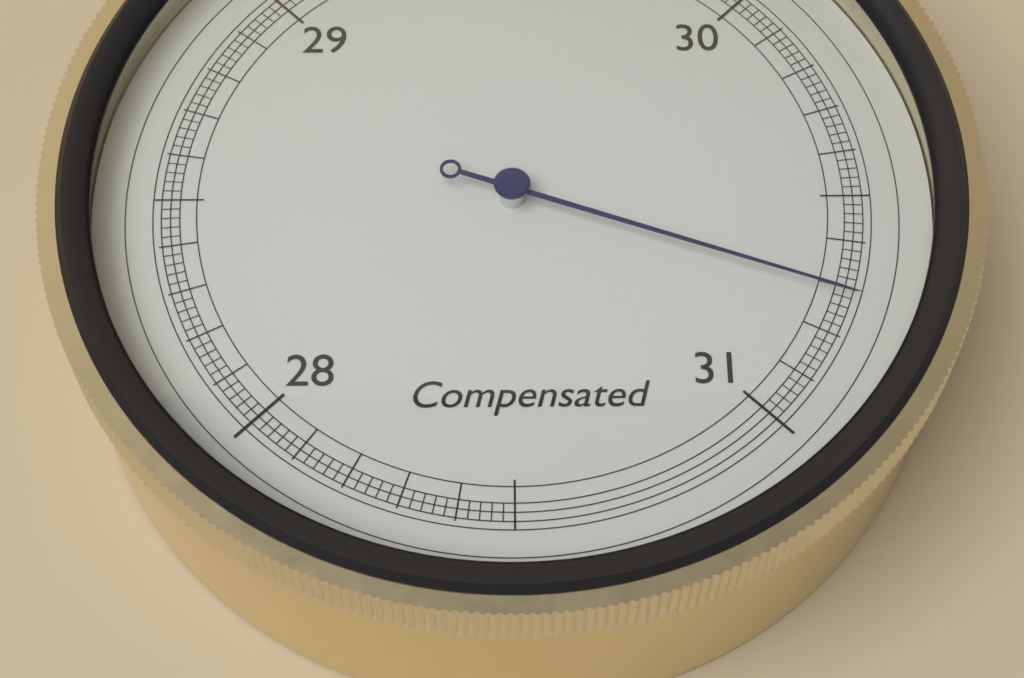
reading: 30.72 inHg
